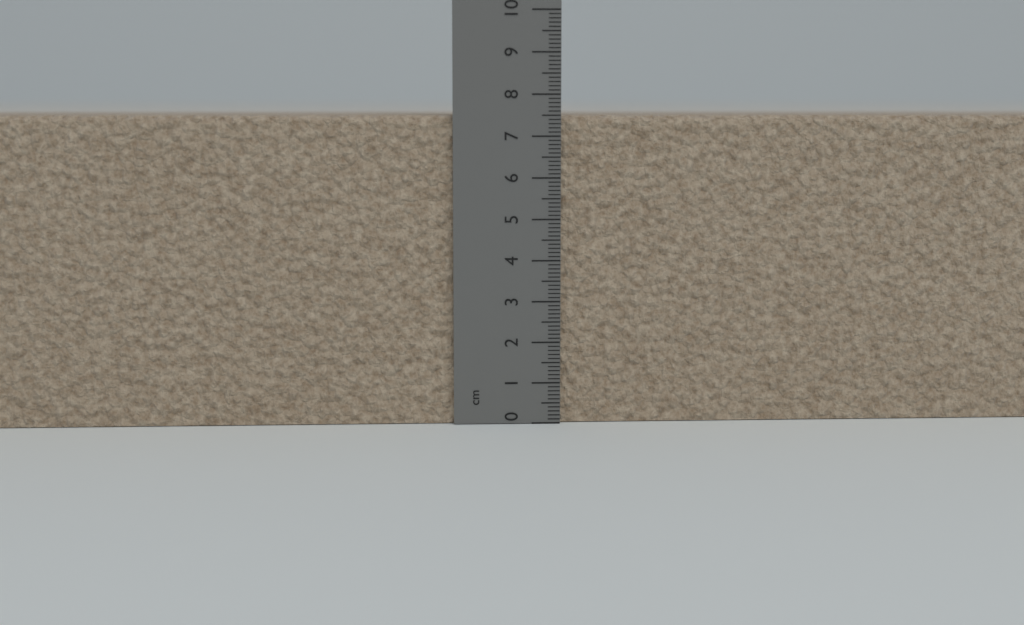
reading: 7.5 cm
